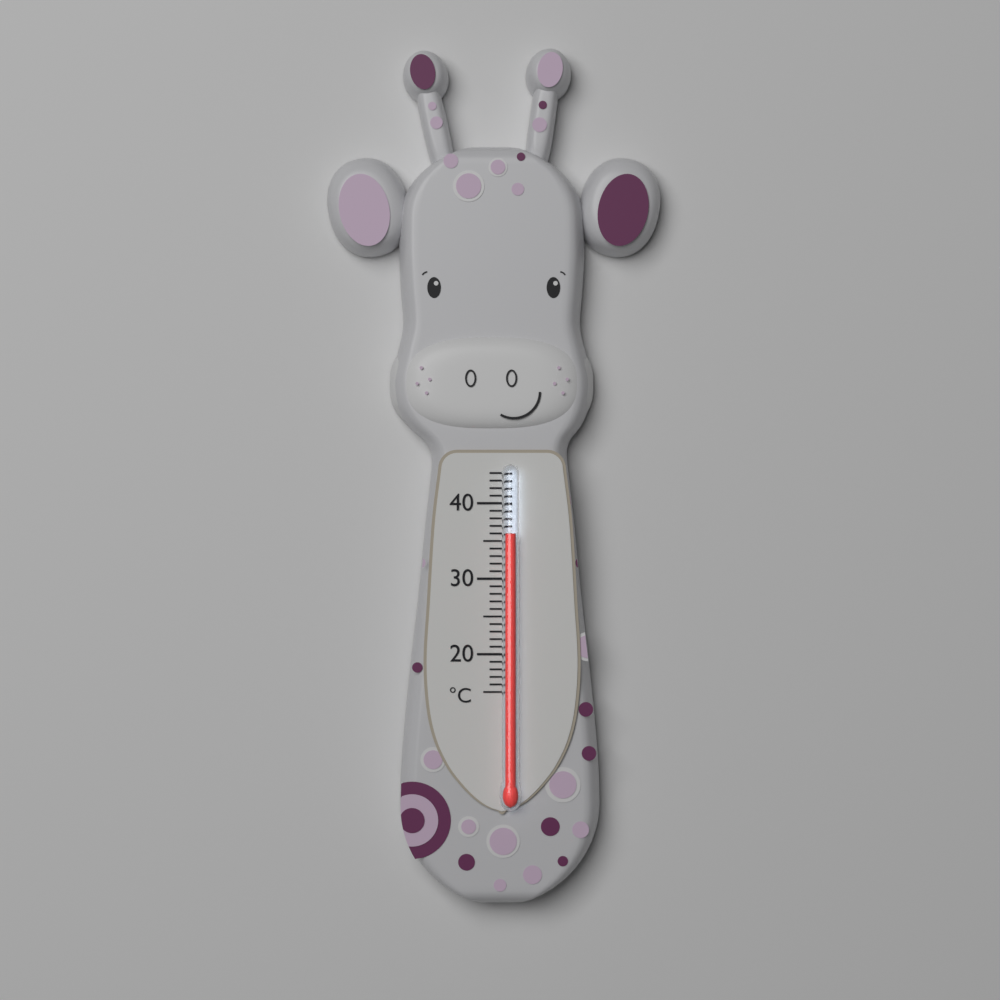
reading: 36 °C
